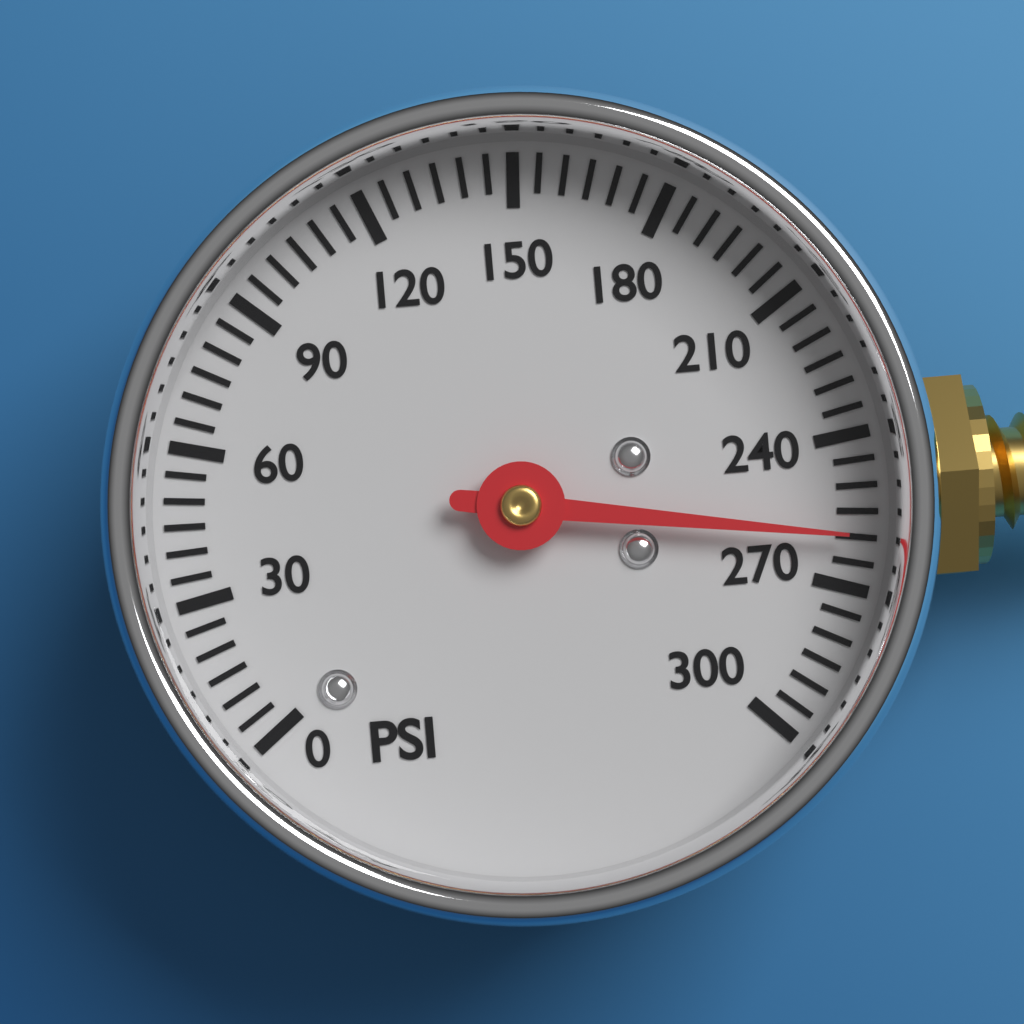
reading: 260 psi
